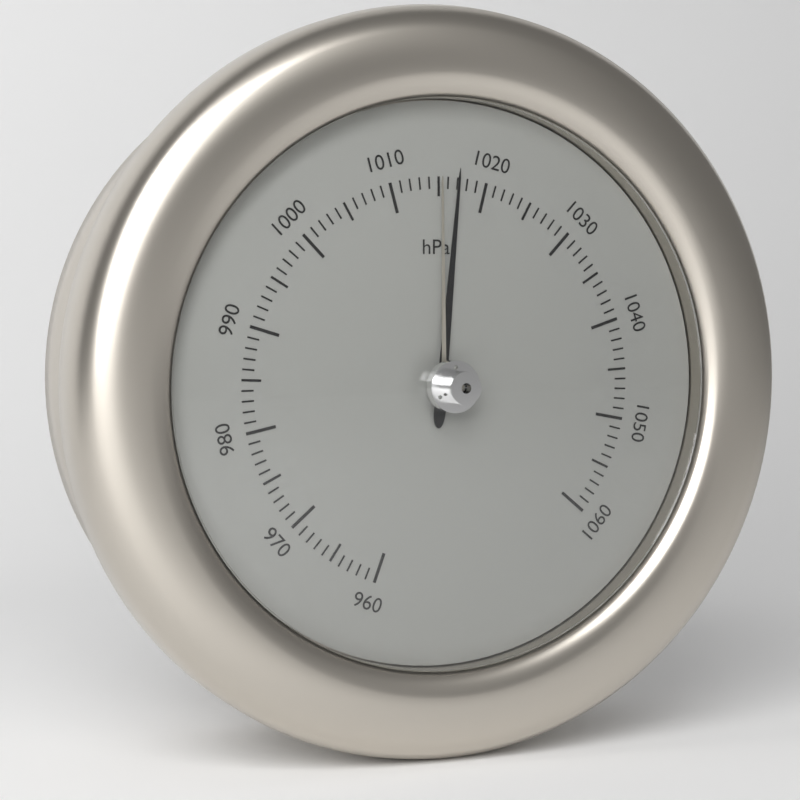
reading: 1017 hPa
